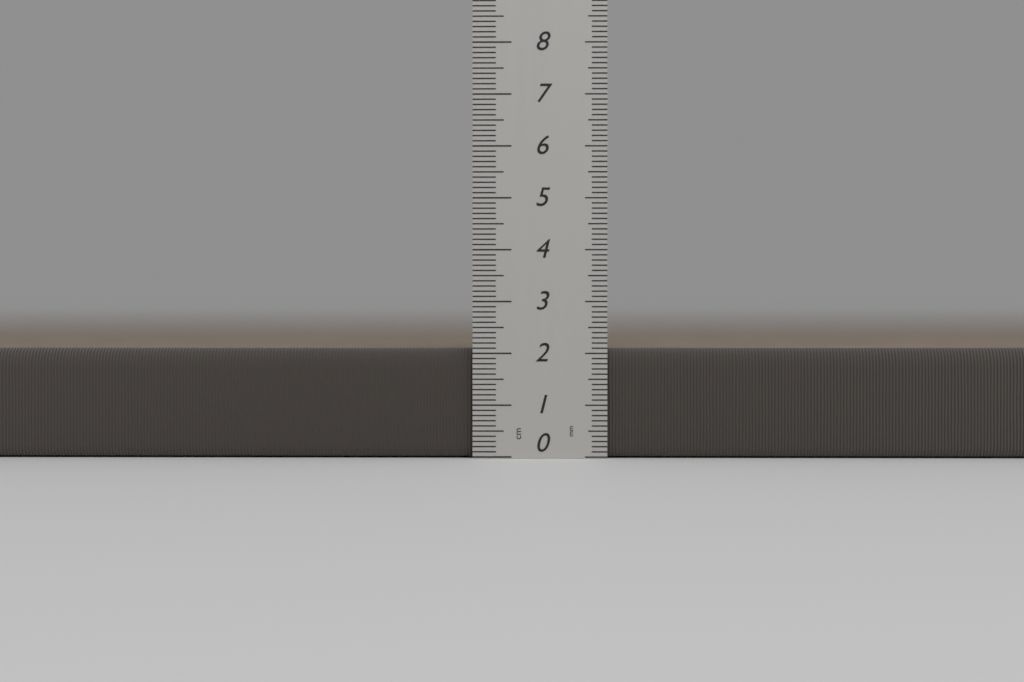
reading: 2.1 cm
